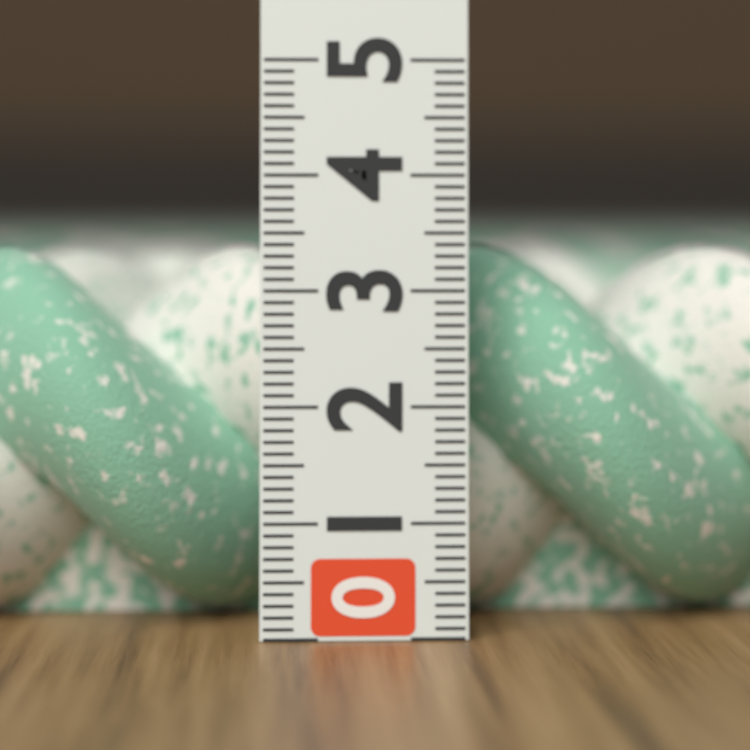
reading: 3.4 (no unit)
